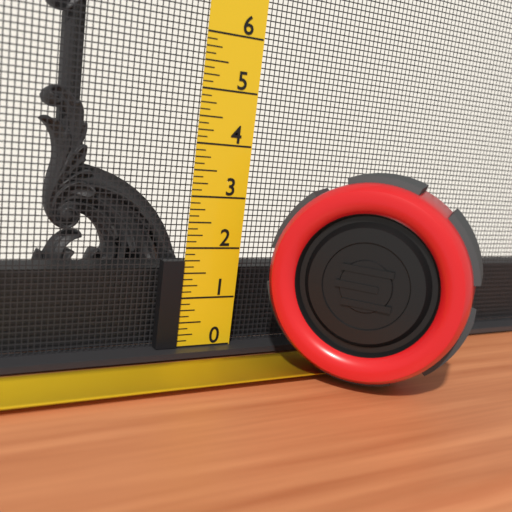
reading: 1.750 (no unit)
